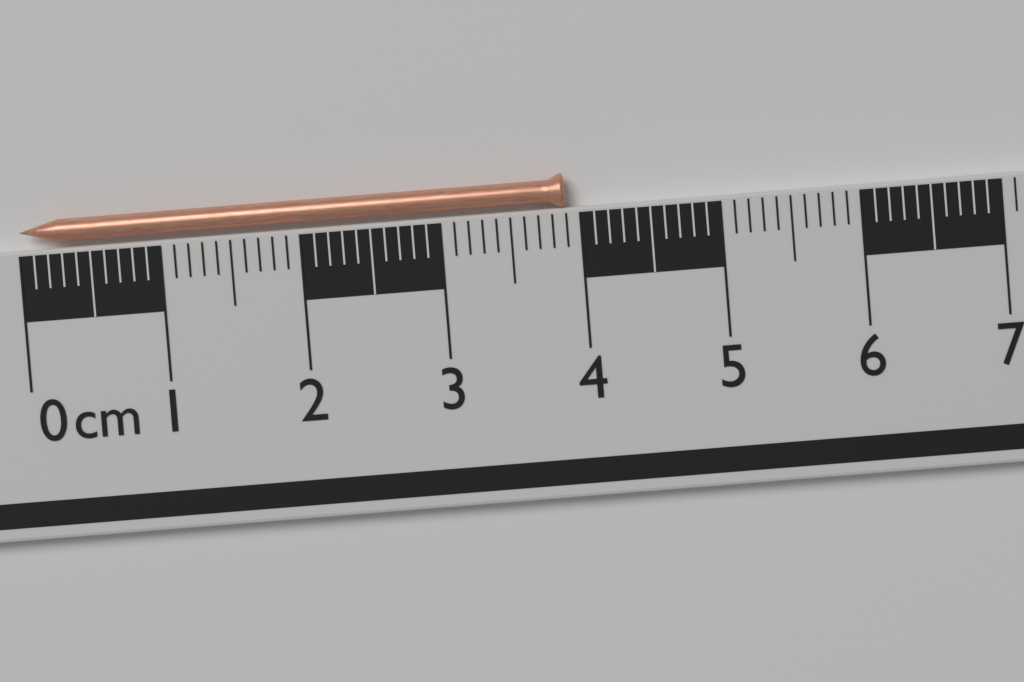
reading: 3.9 cm
